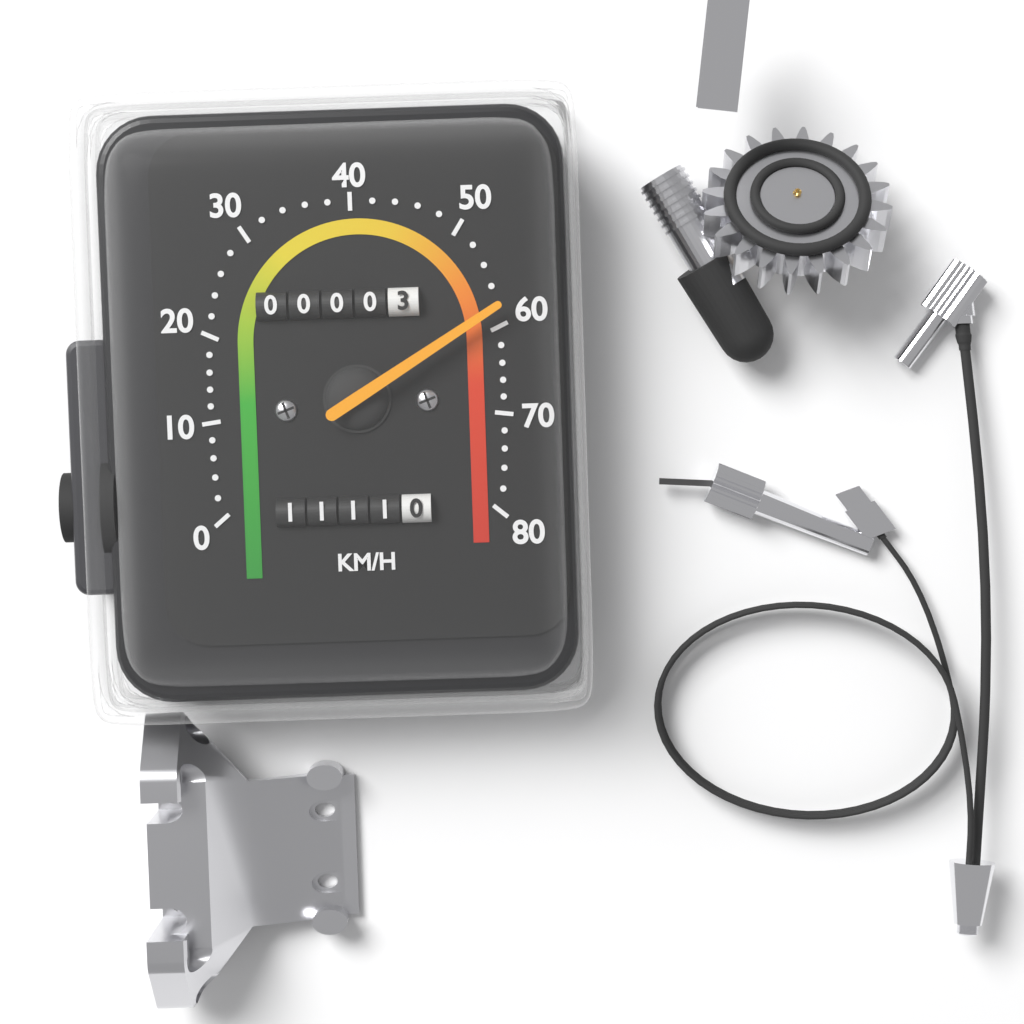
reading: 58 km/h
